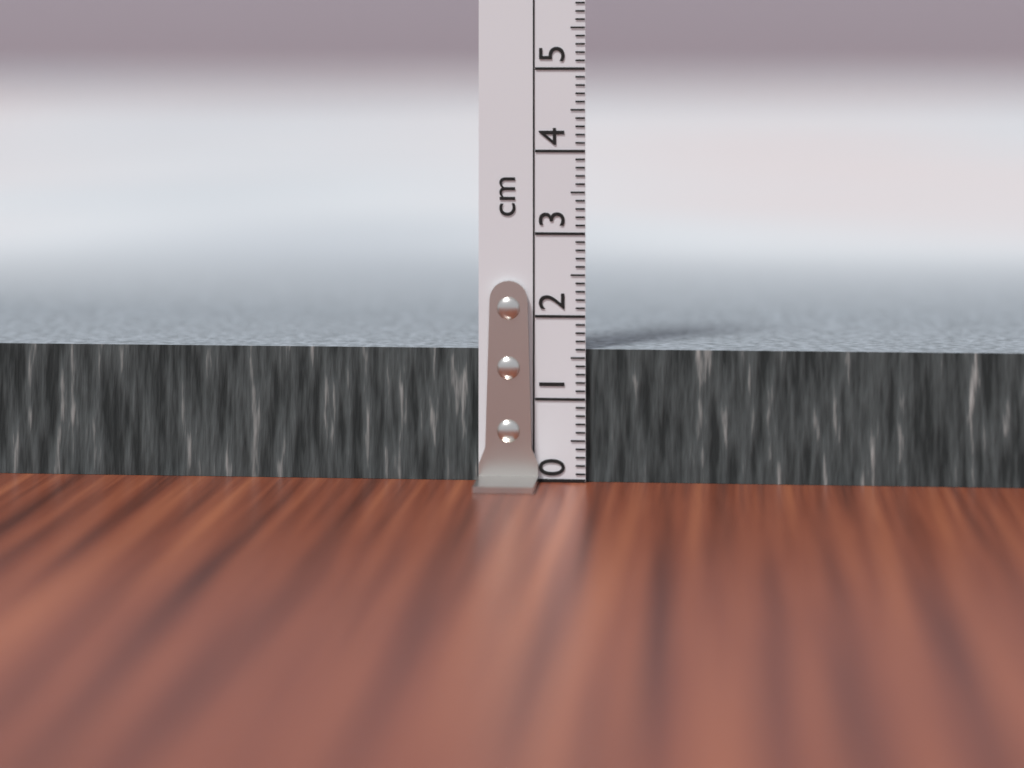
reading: 1.6 cm
